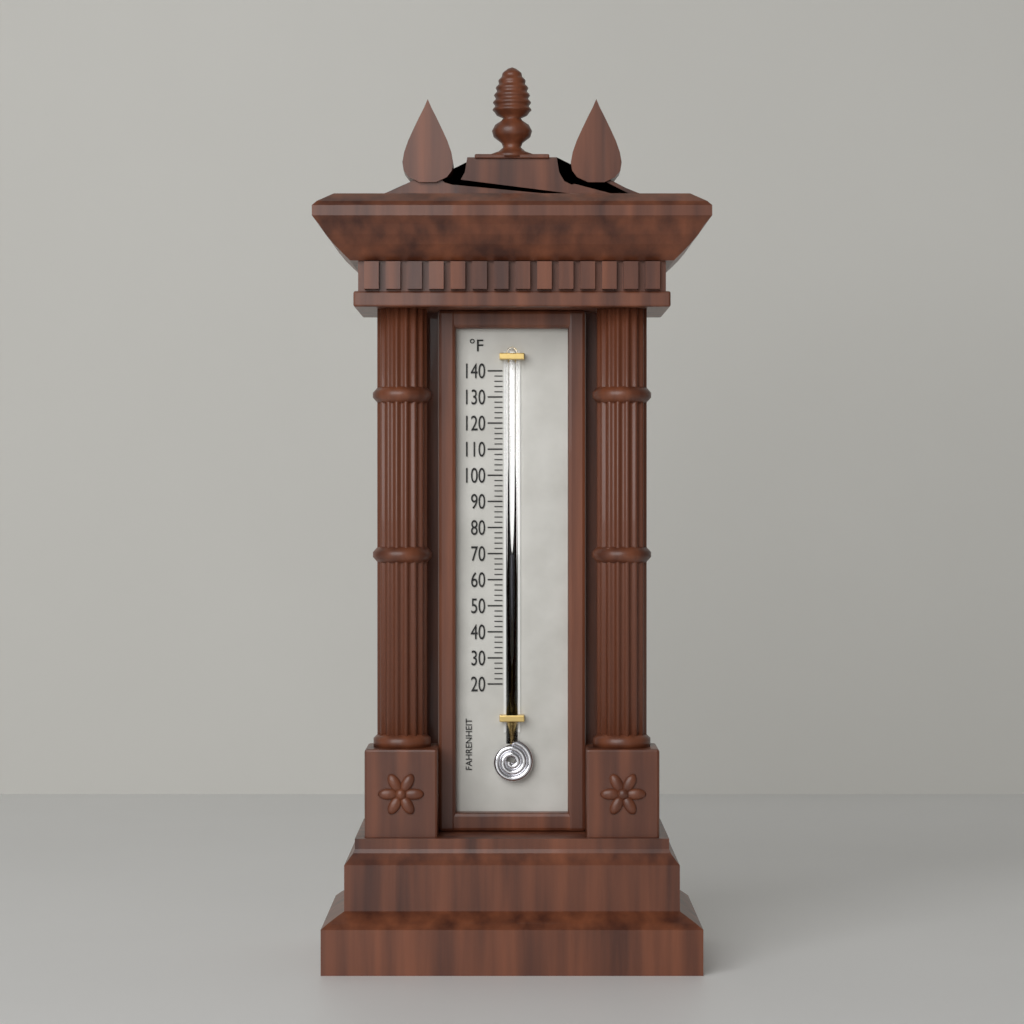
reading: 70 °F
